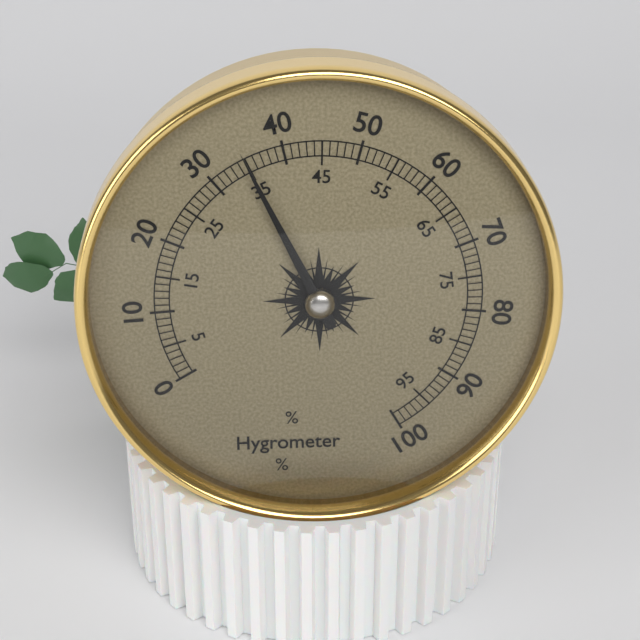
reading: 35 %
